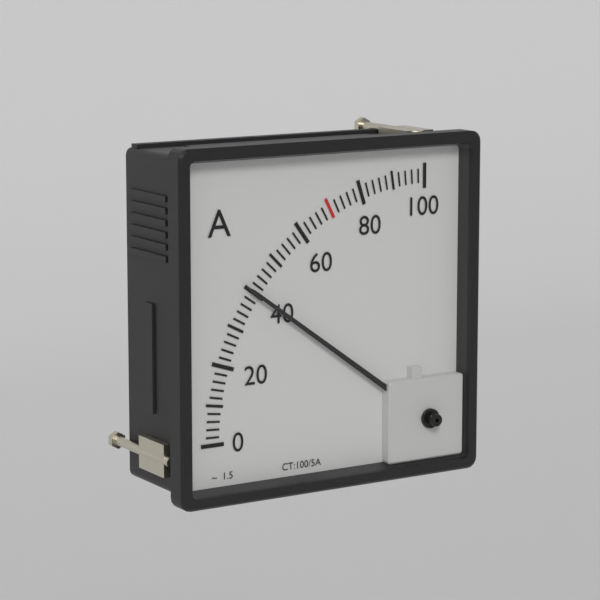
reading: 40 A
